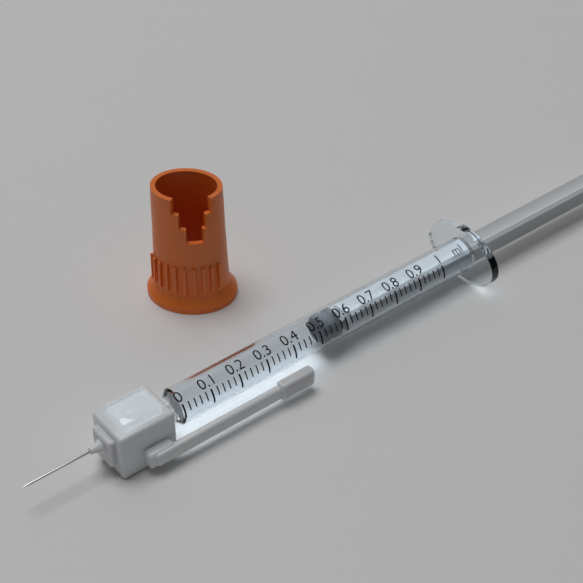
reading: 0.52 ml
